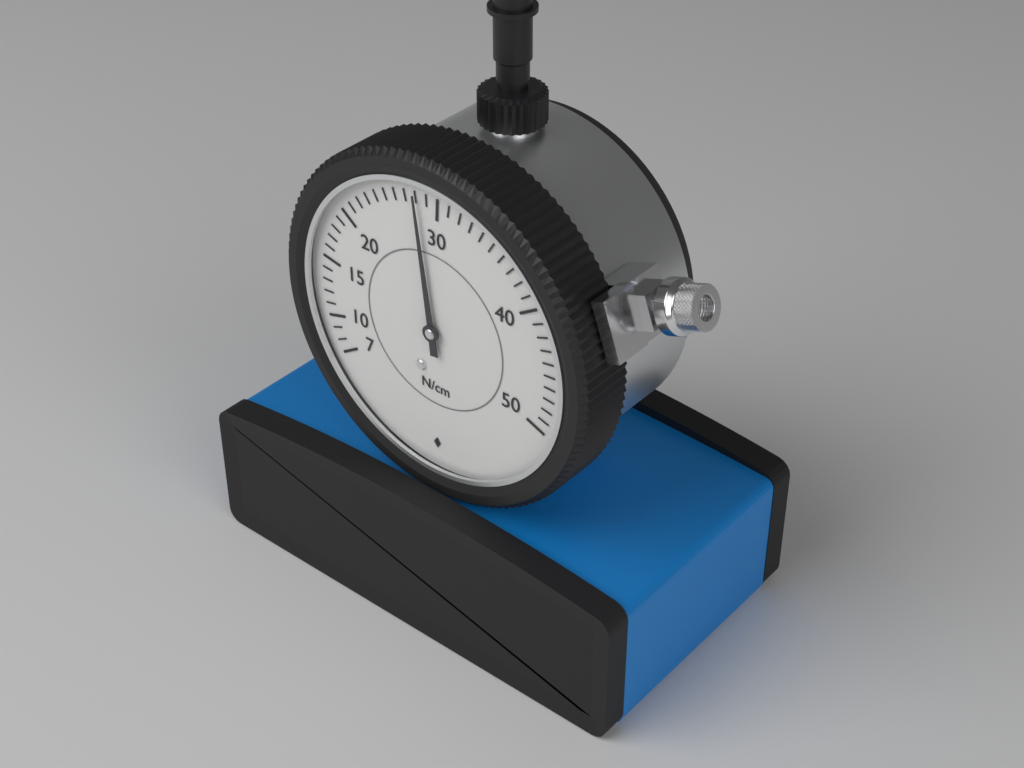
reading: 28 N/cm
